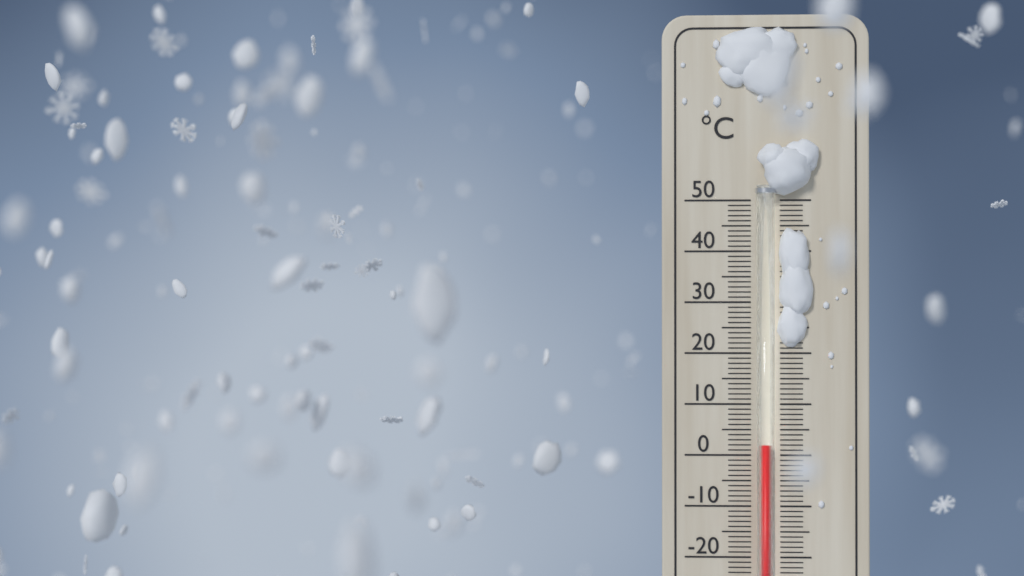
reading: 2 °C
